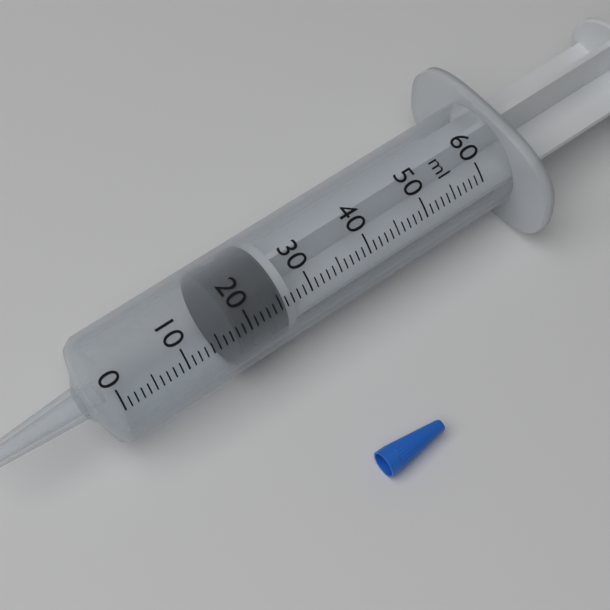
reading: 18 ml
